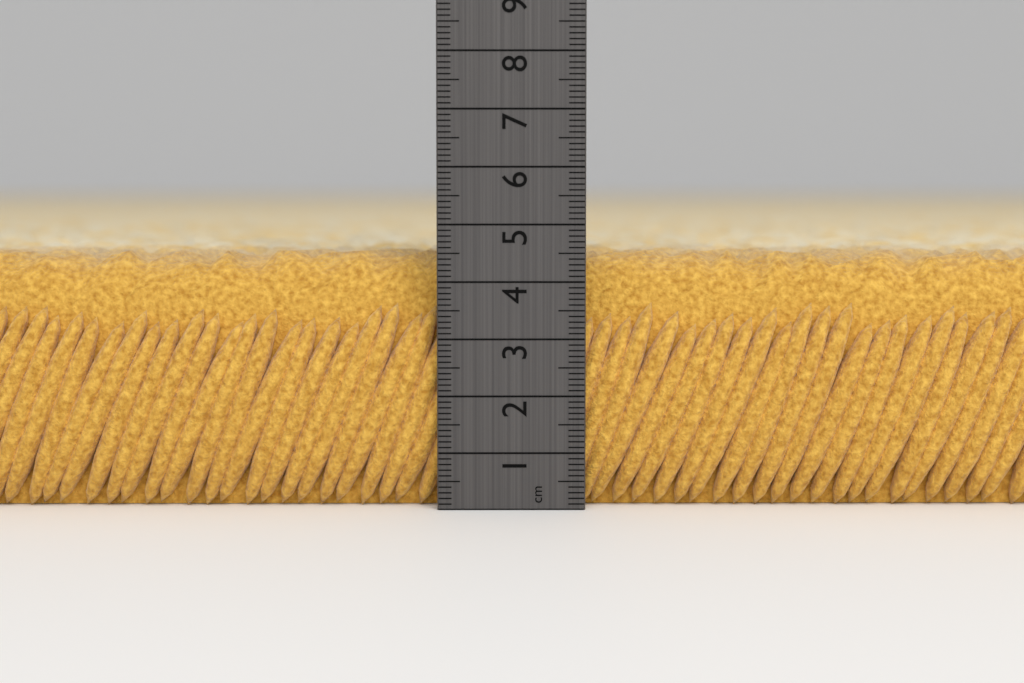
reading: 4.5 cm
